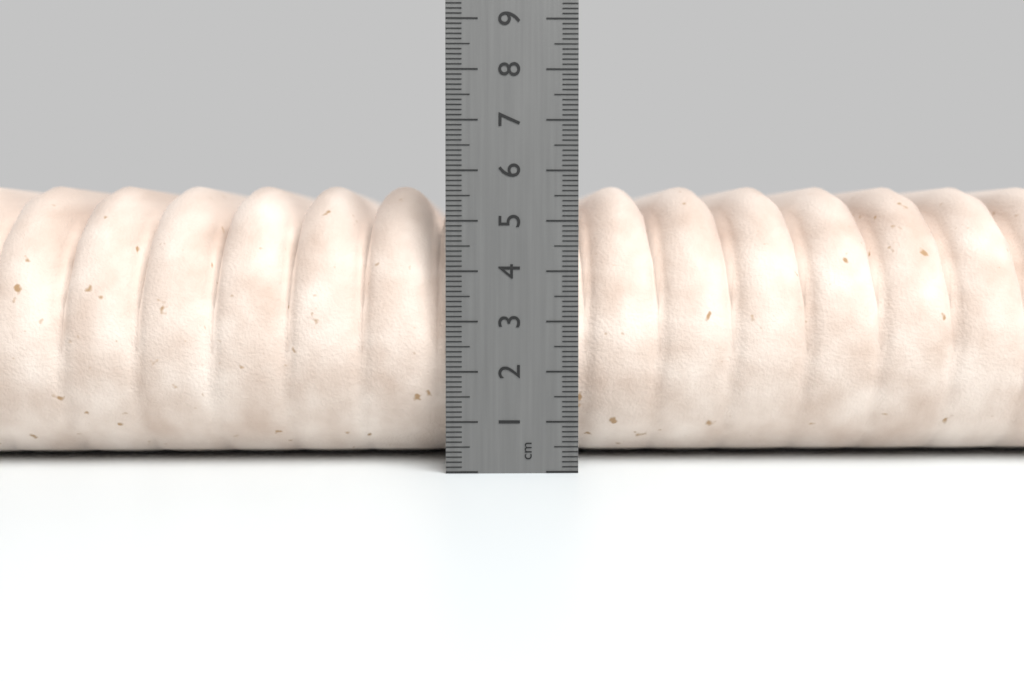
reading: 5.8 cm
